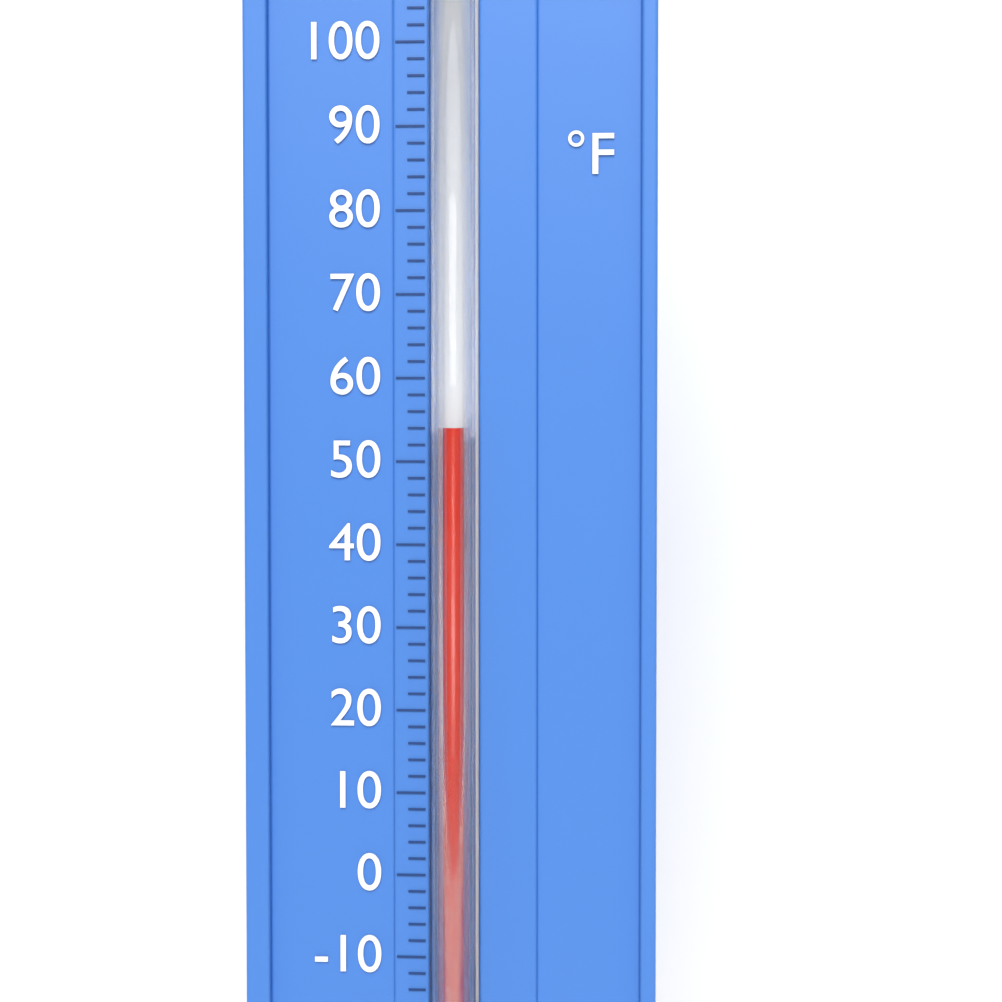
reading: 54 °F
